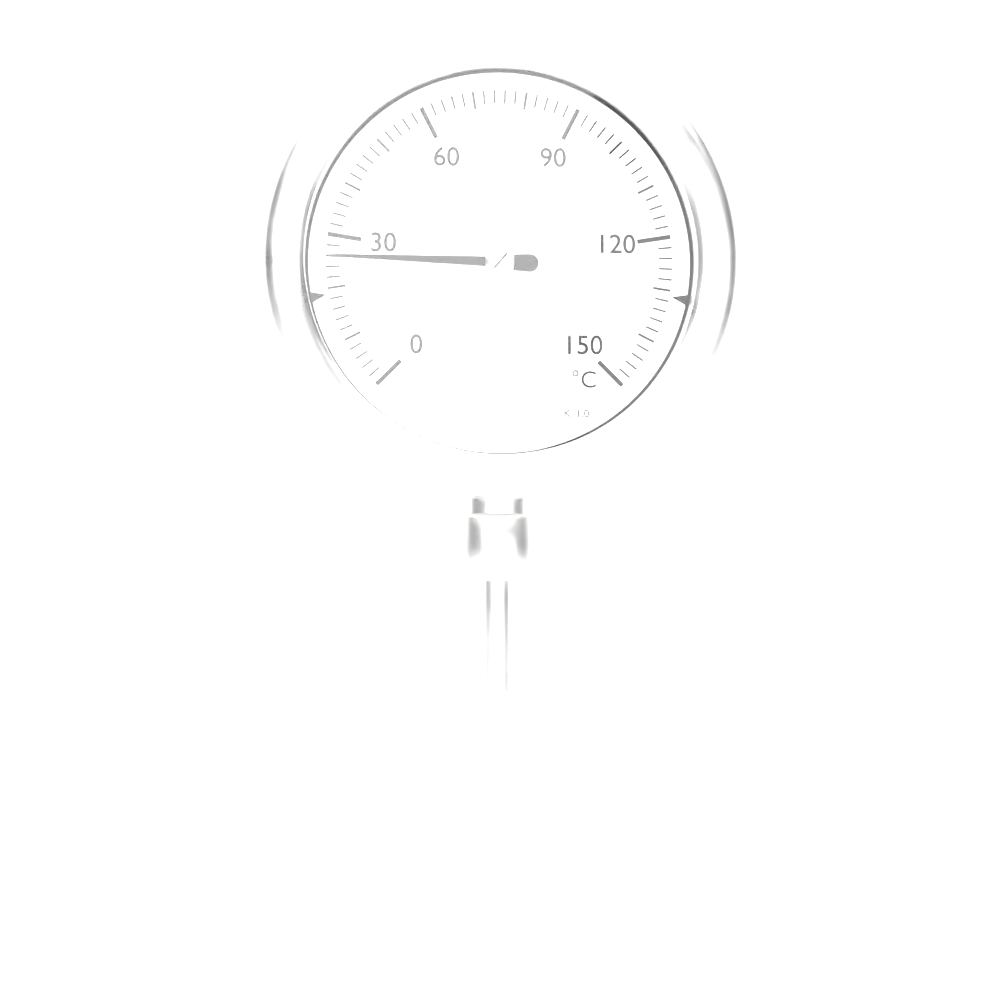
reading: 26 °C
